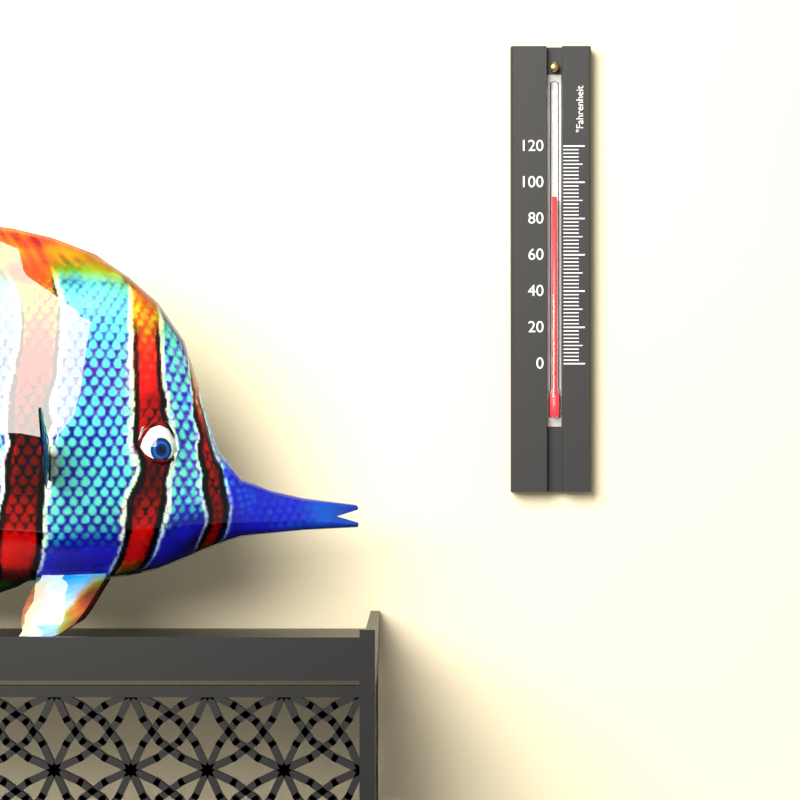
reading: 92 °F
